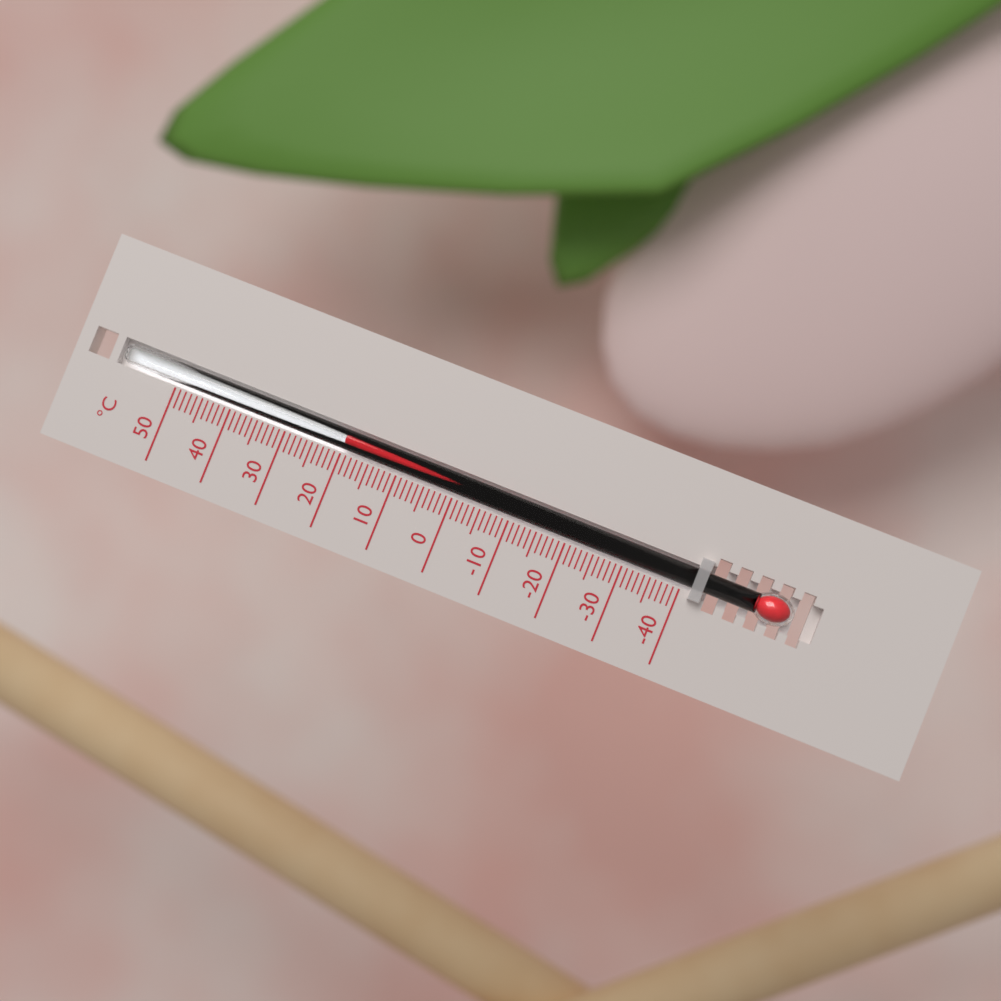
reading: 20 °C
